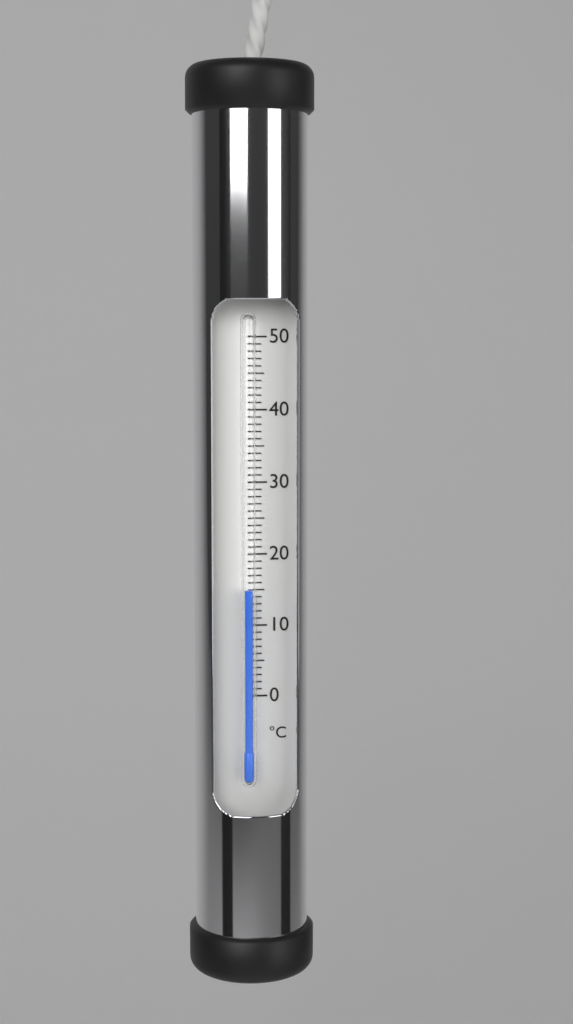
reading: 15 °C
